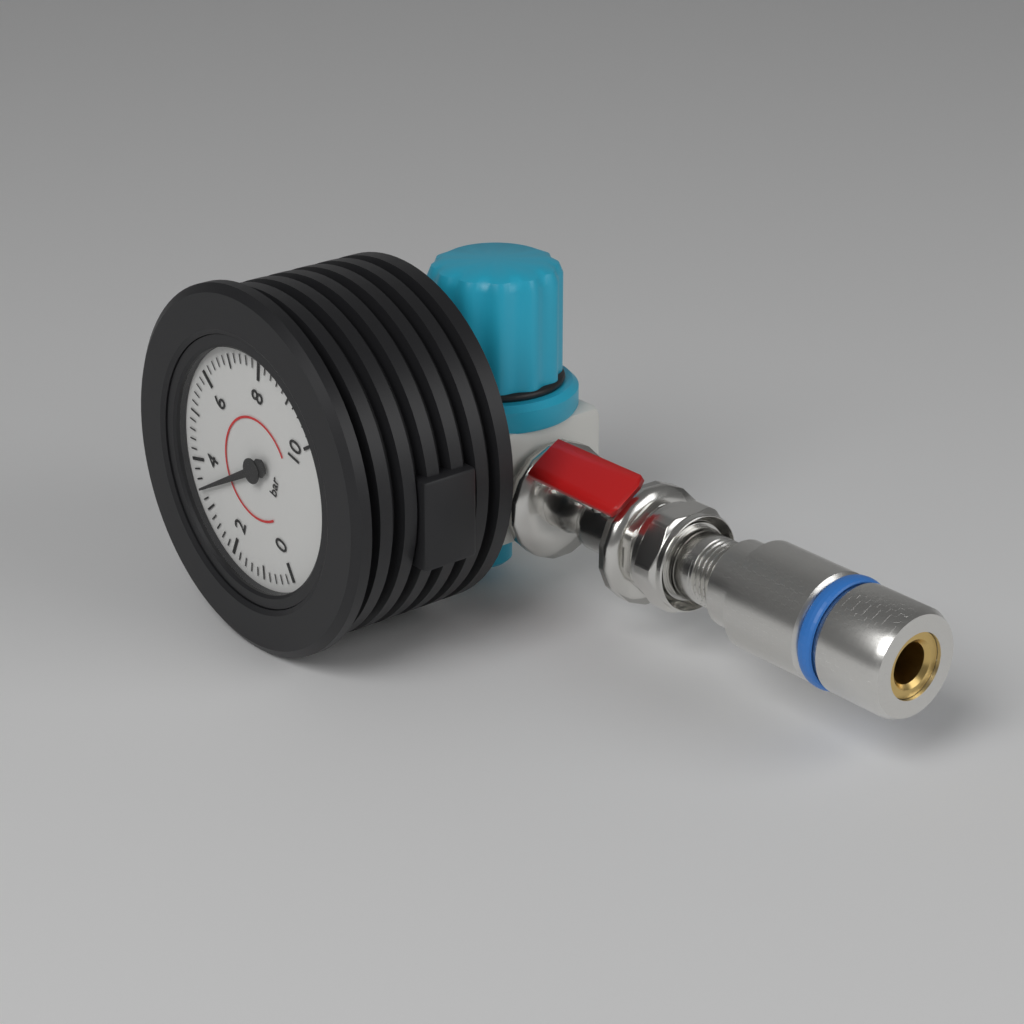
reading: 3.4 bar
